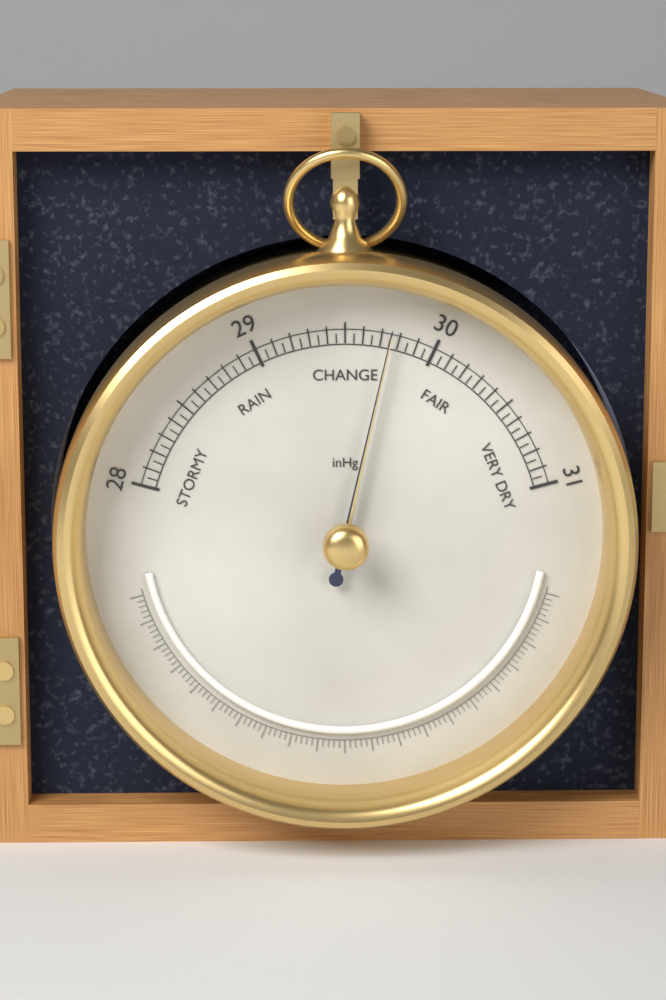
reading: 29.75 inHg
